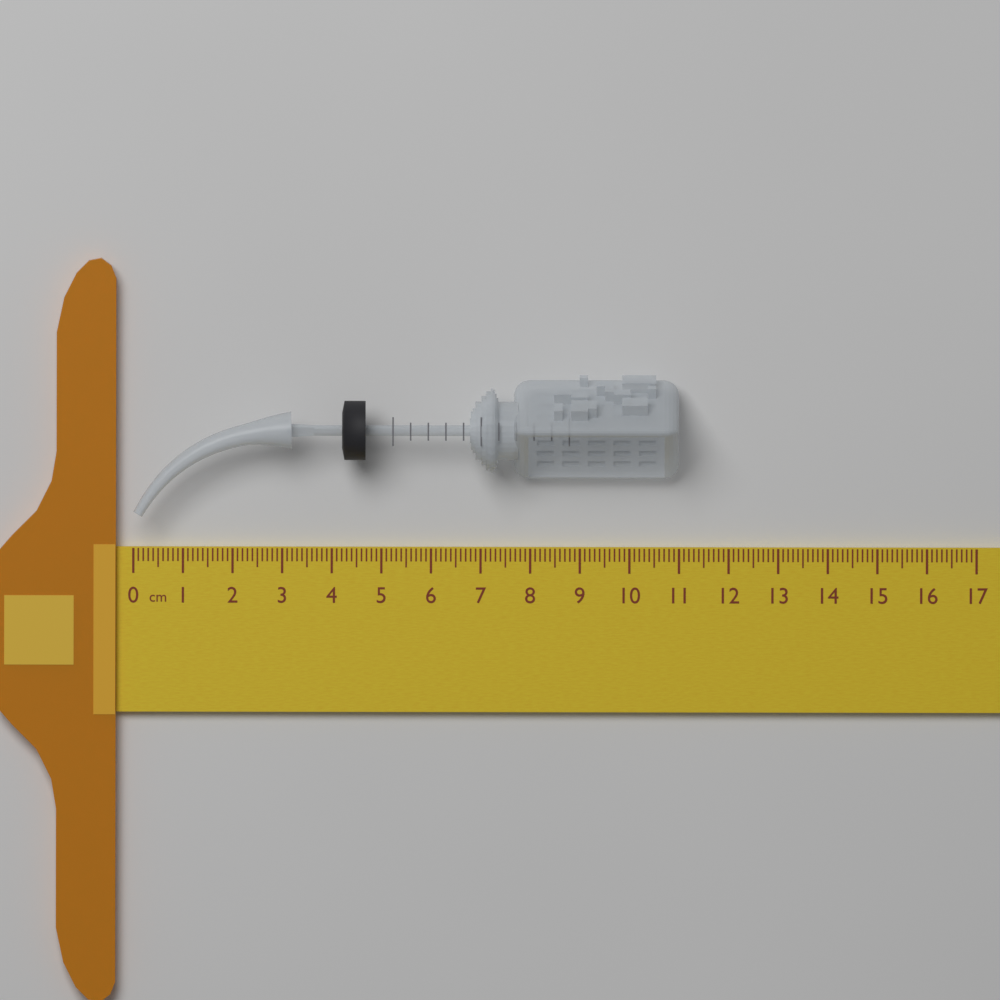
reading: 11.0 cm
